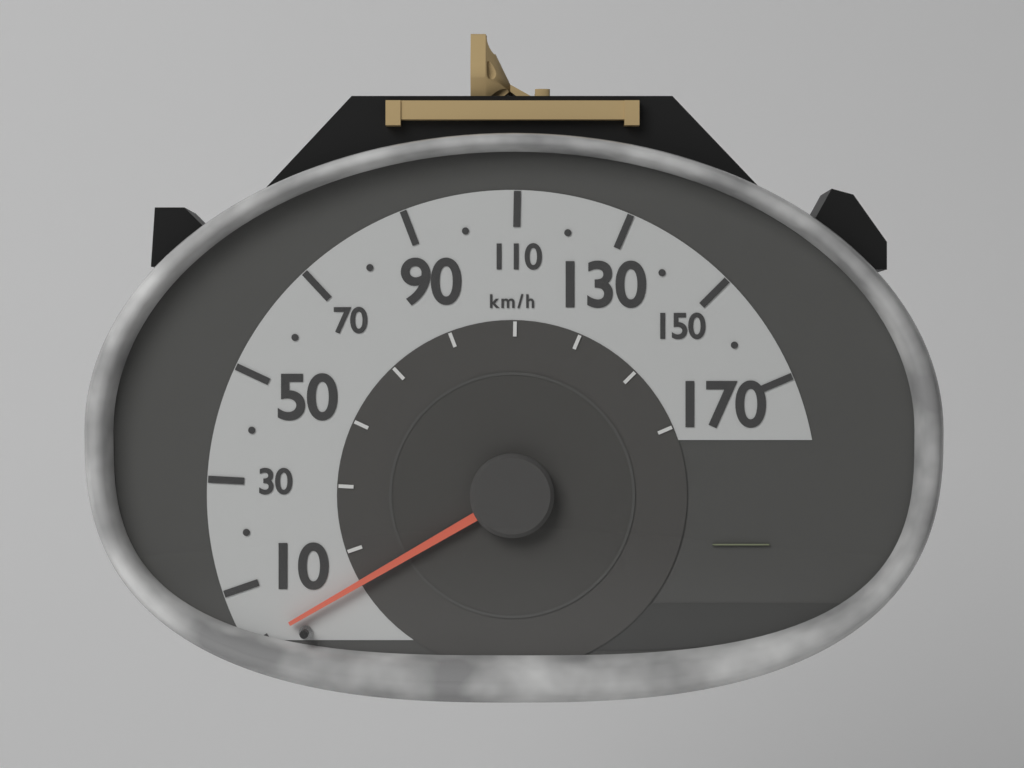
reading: 0 km/h
